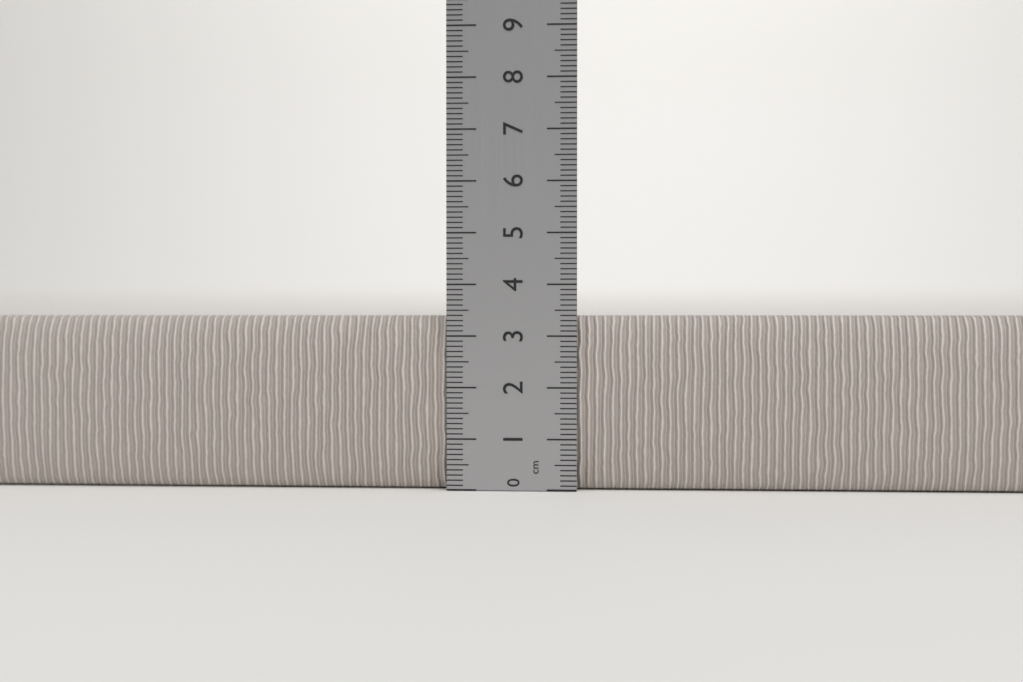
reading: 3.4 cm
